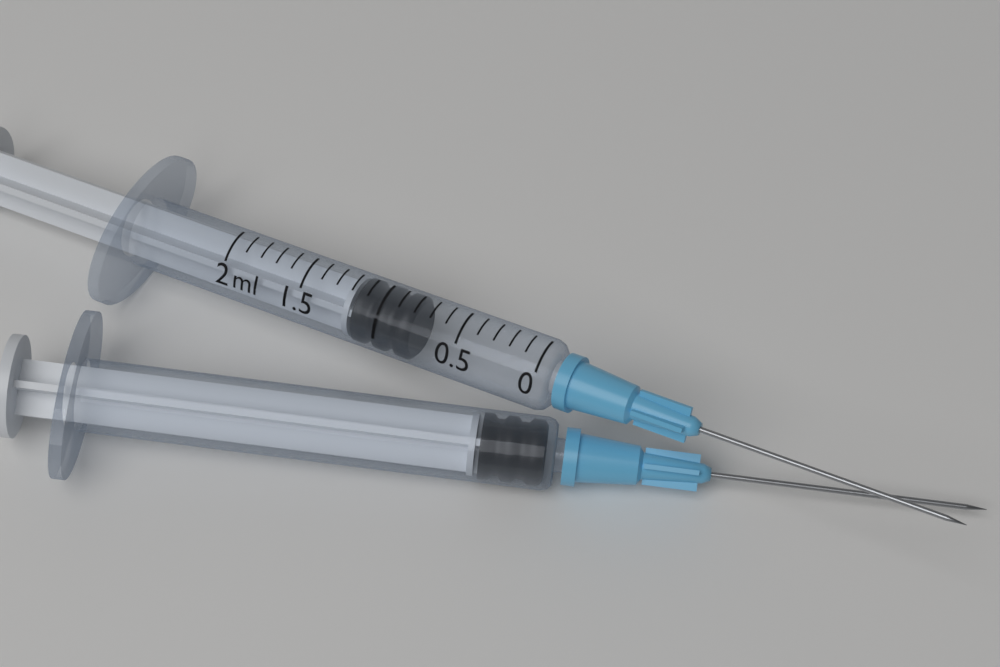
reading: 0.8 ml
